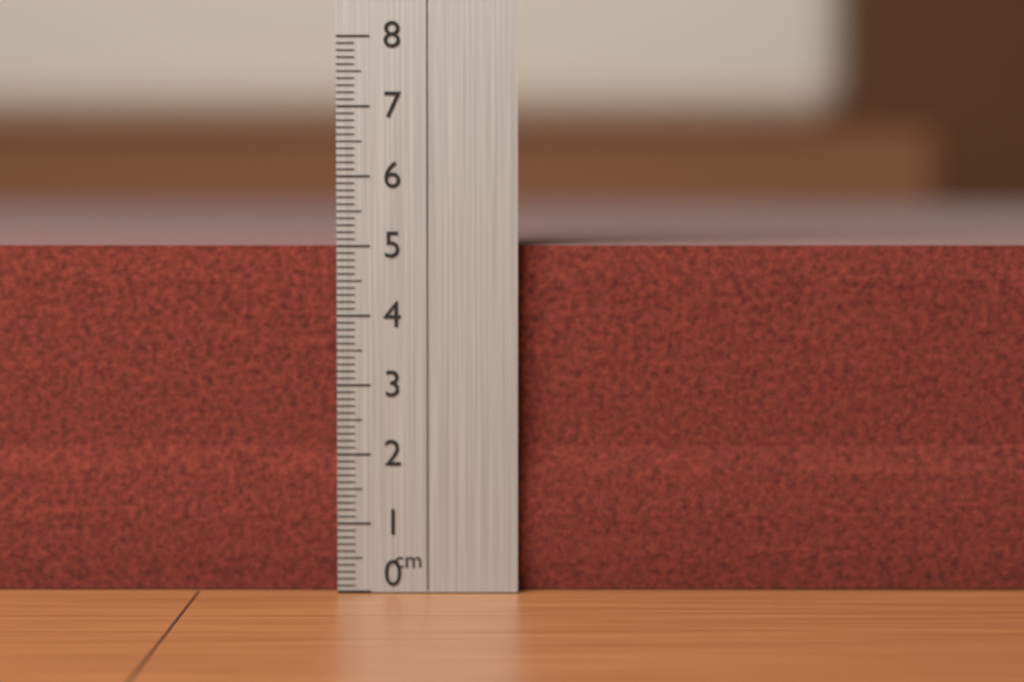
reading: 5.0 cm
